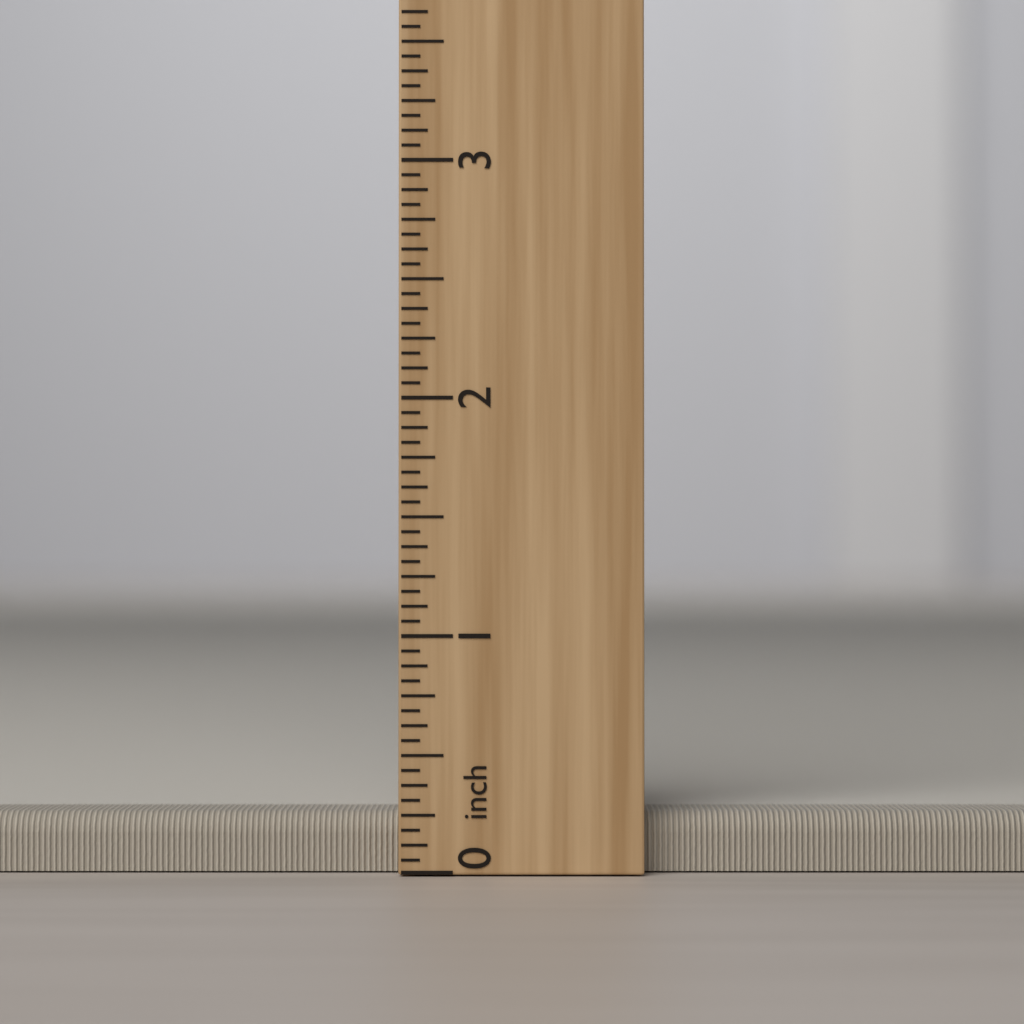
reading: 0.2500 inch
